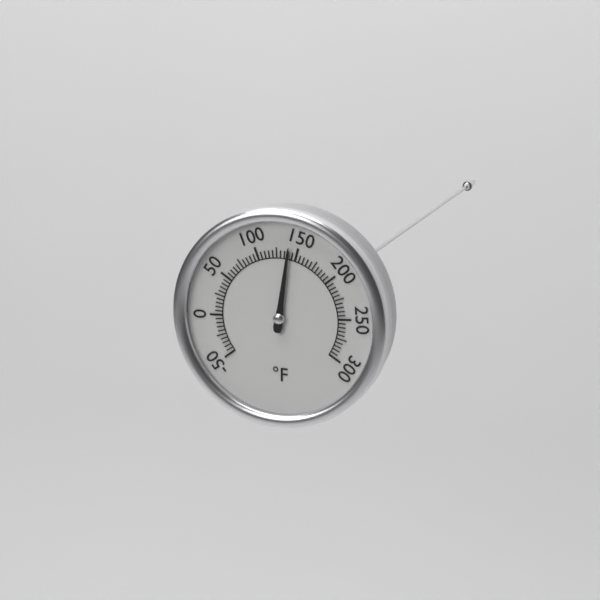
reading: 140 °F
